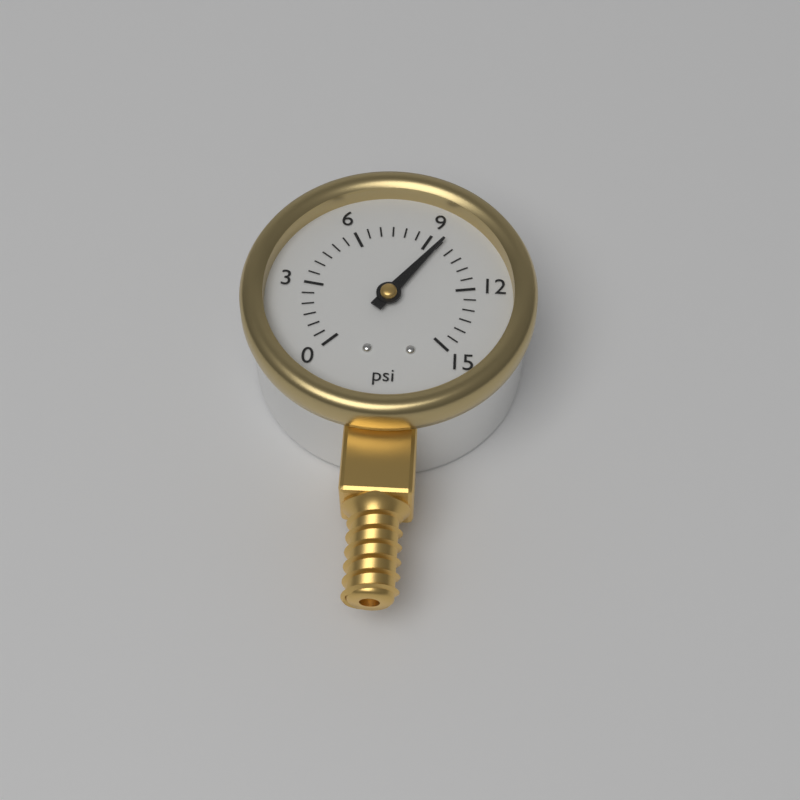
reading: 9.5 psi
